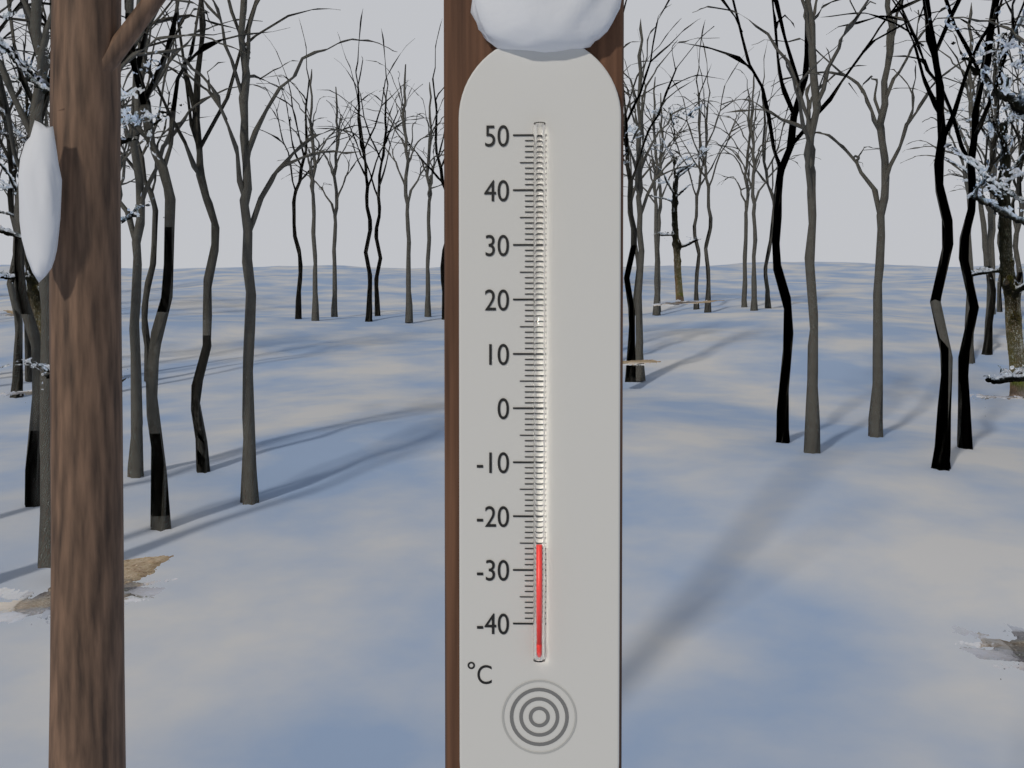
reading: -25 °C
